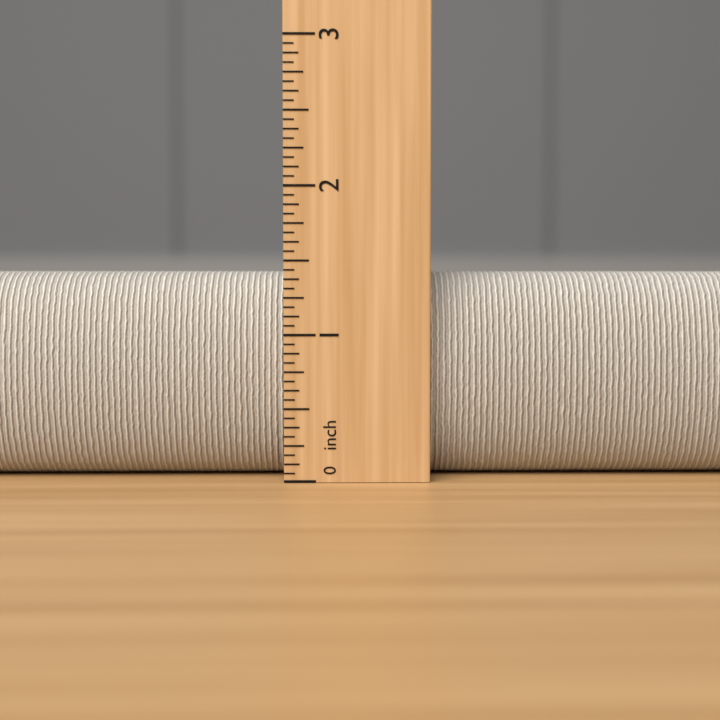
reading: 1.4375 inch
